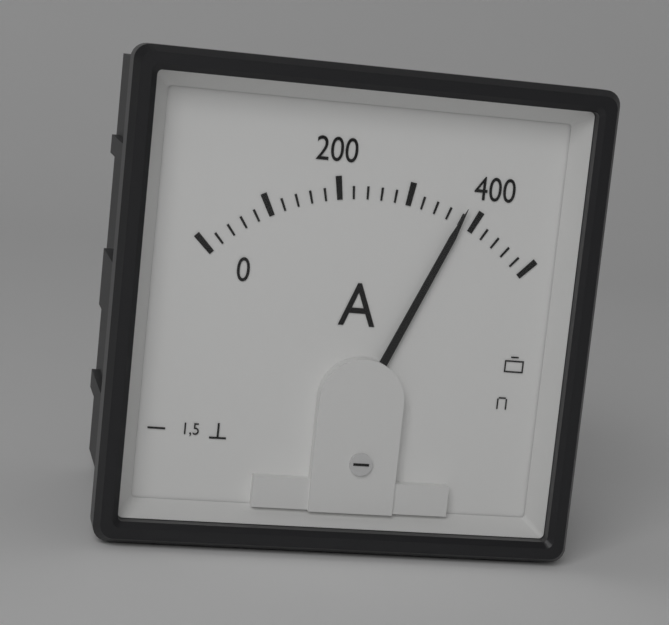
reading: 380 A
